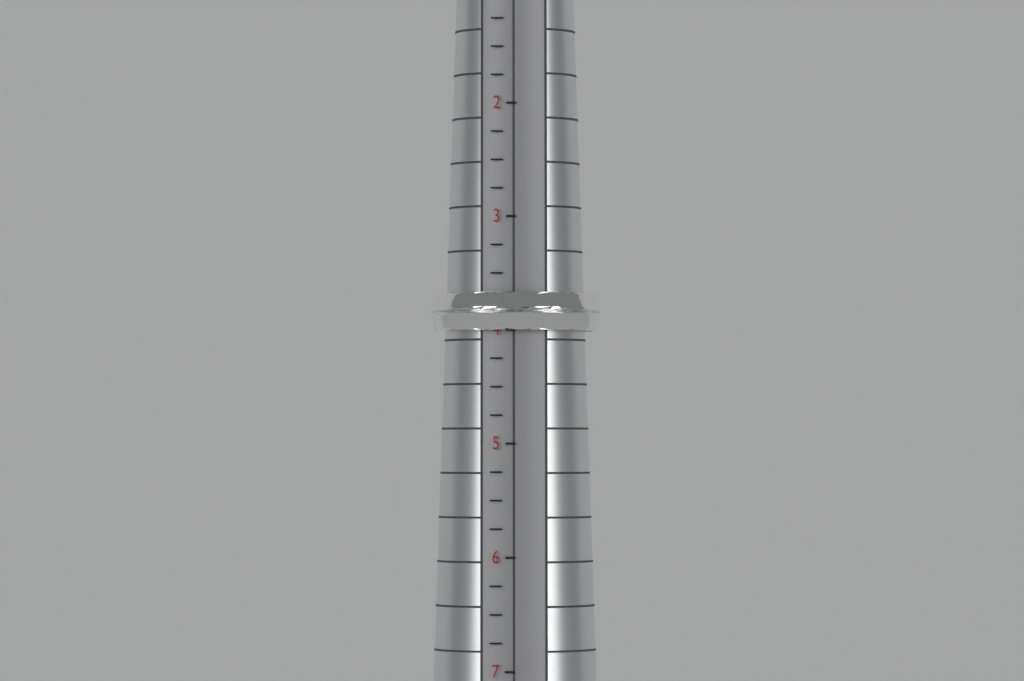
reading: 4.00 (no unit)
